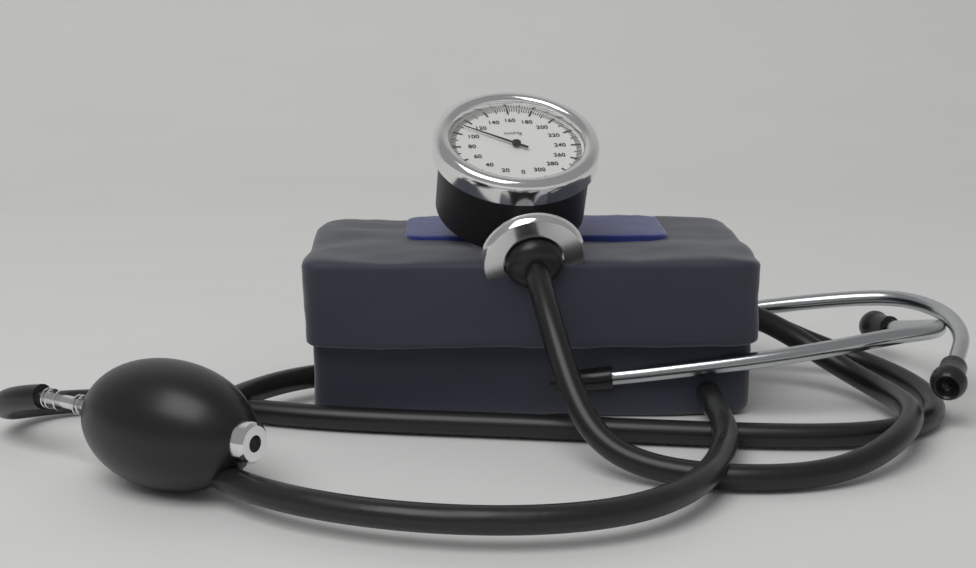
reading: 110 mmHg
